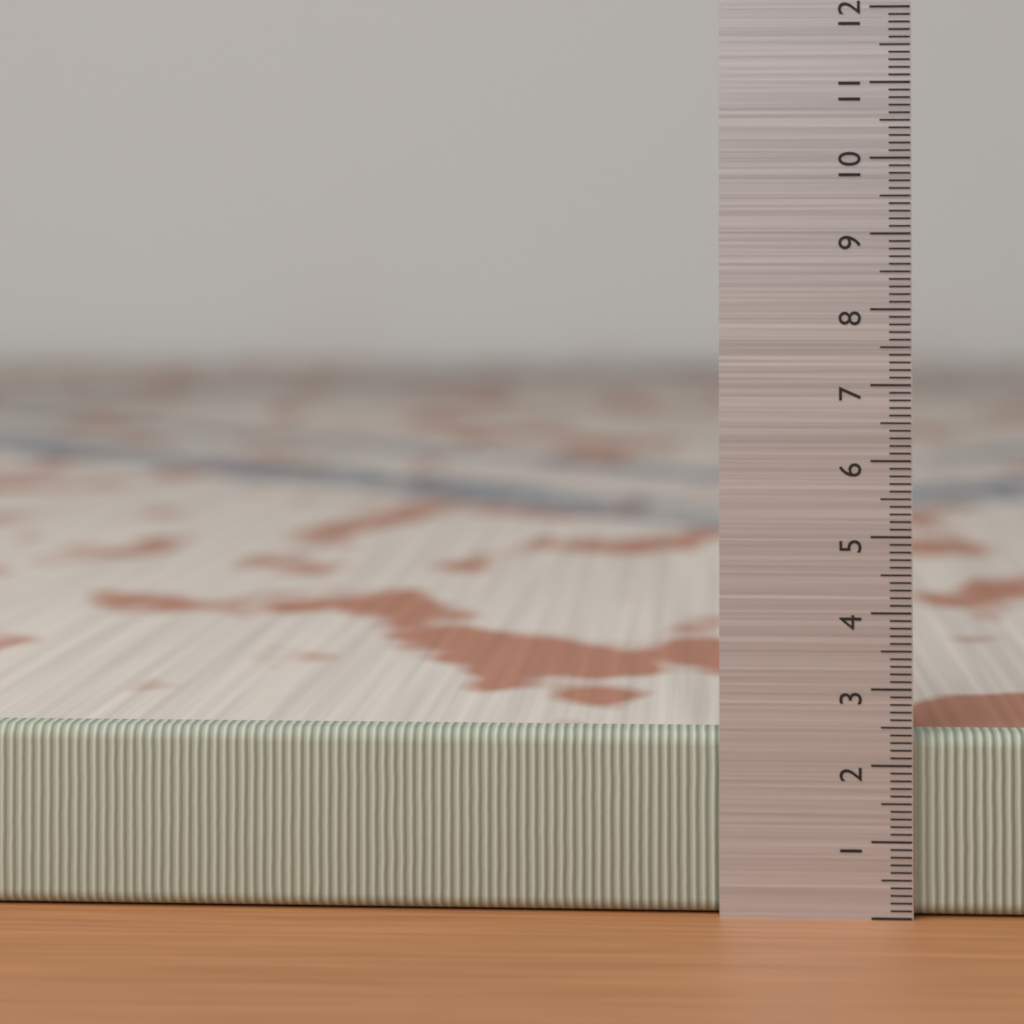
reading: 2.4 (no unit)
